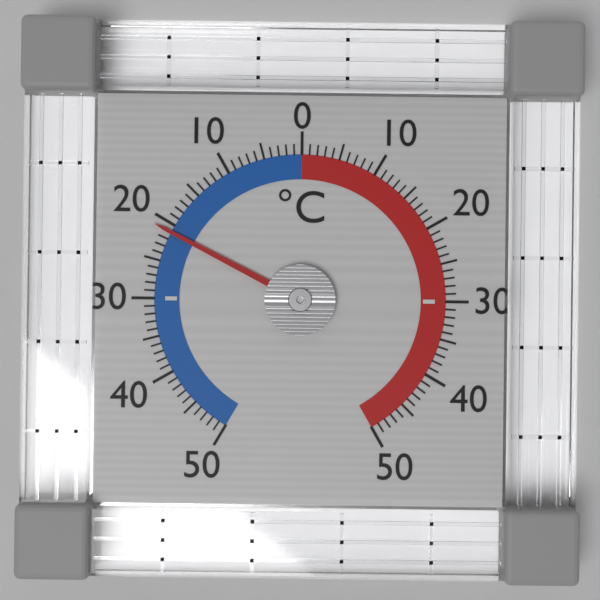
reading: -21 °C
